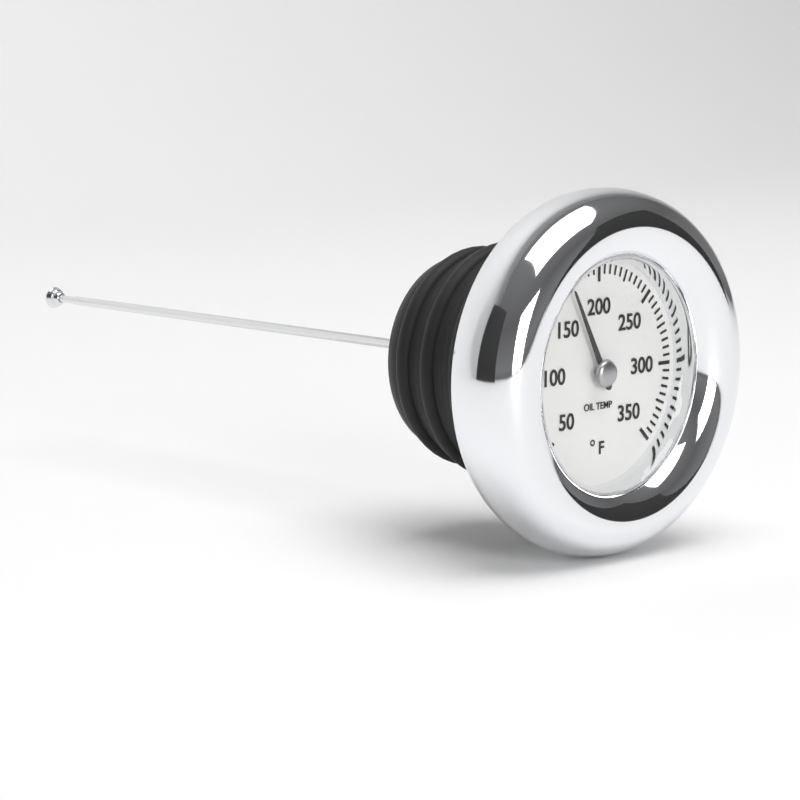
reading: 170 °F
